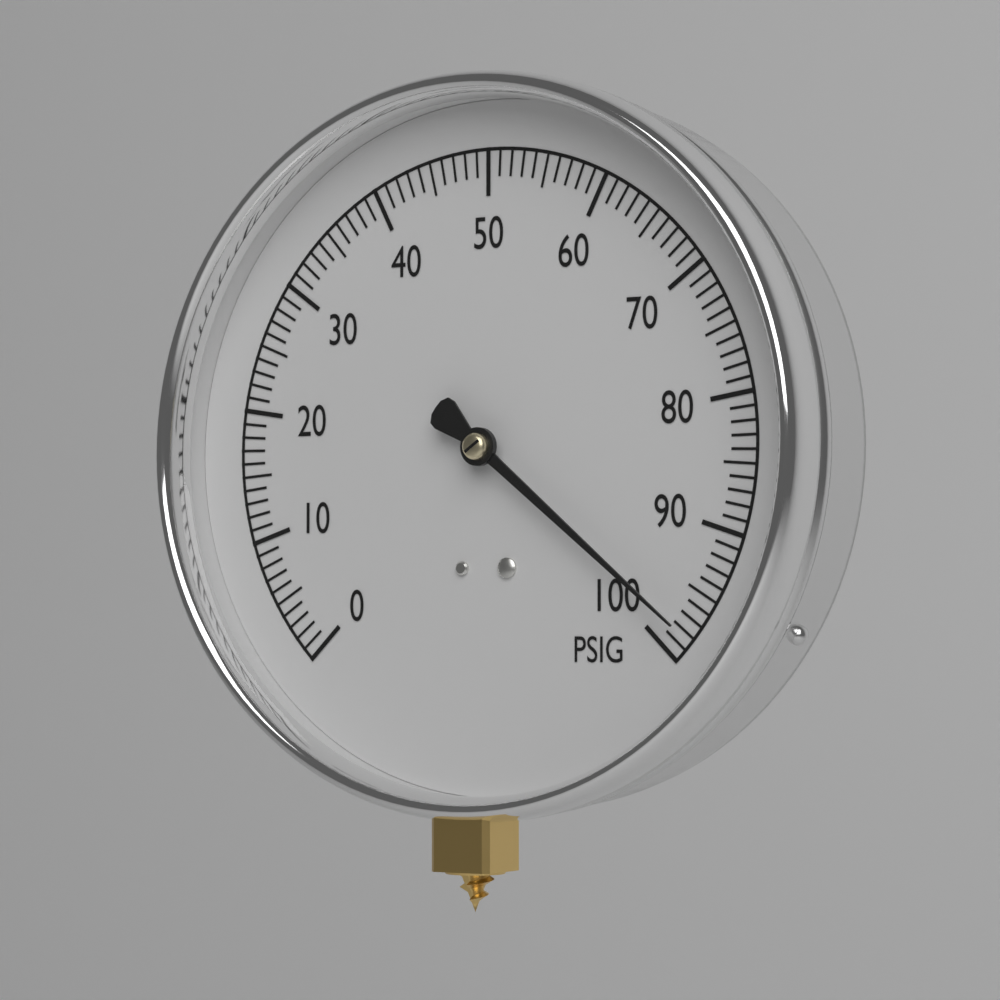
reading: 98 PSIG
